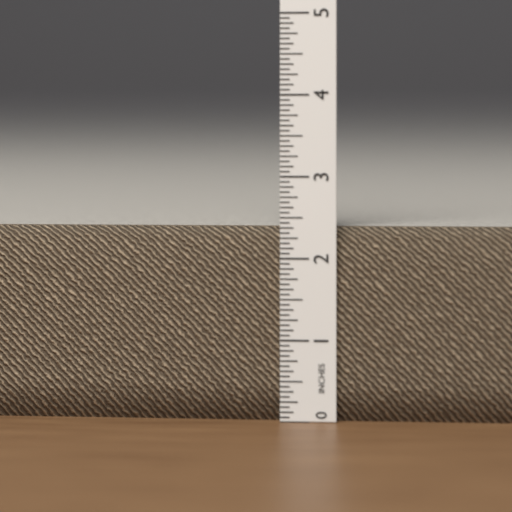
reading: 2.3750 in
